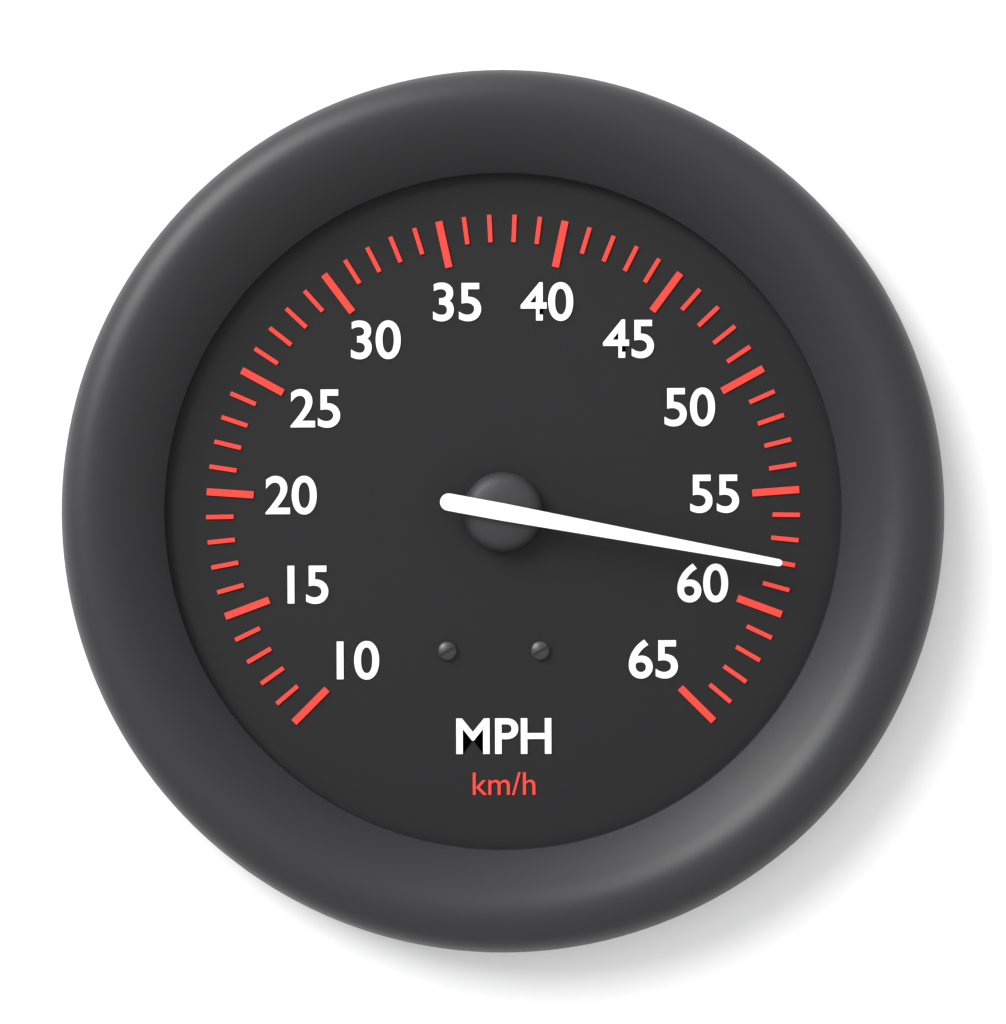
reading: 58 mph
